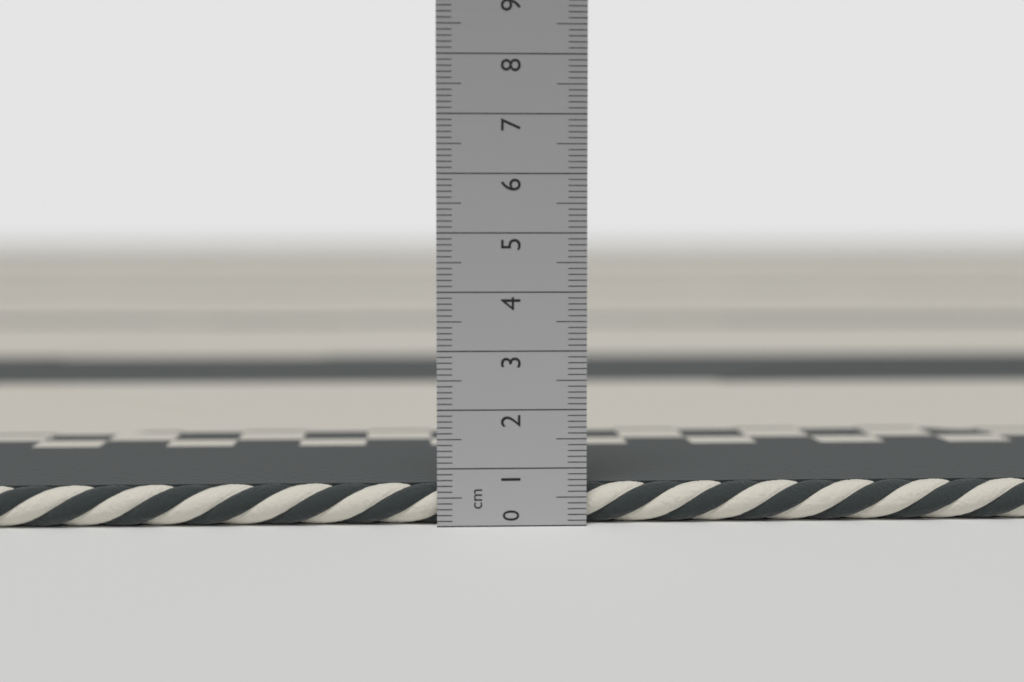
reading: 0.7 cm
